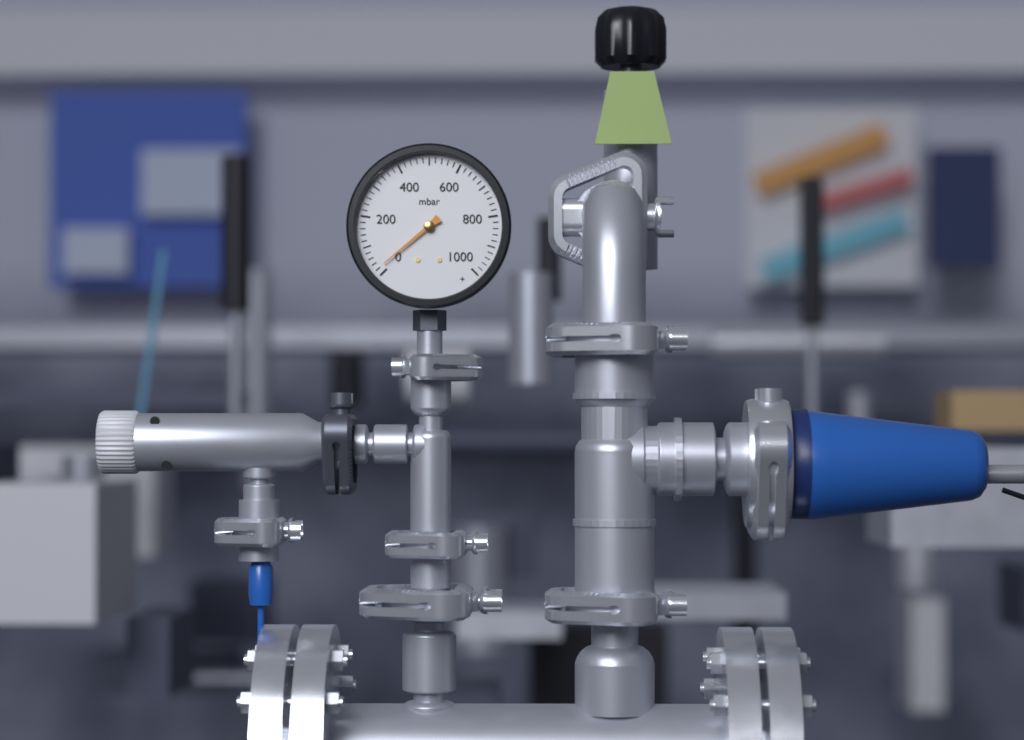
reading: 20 mbar
